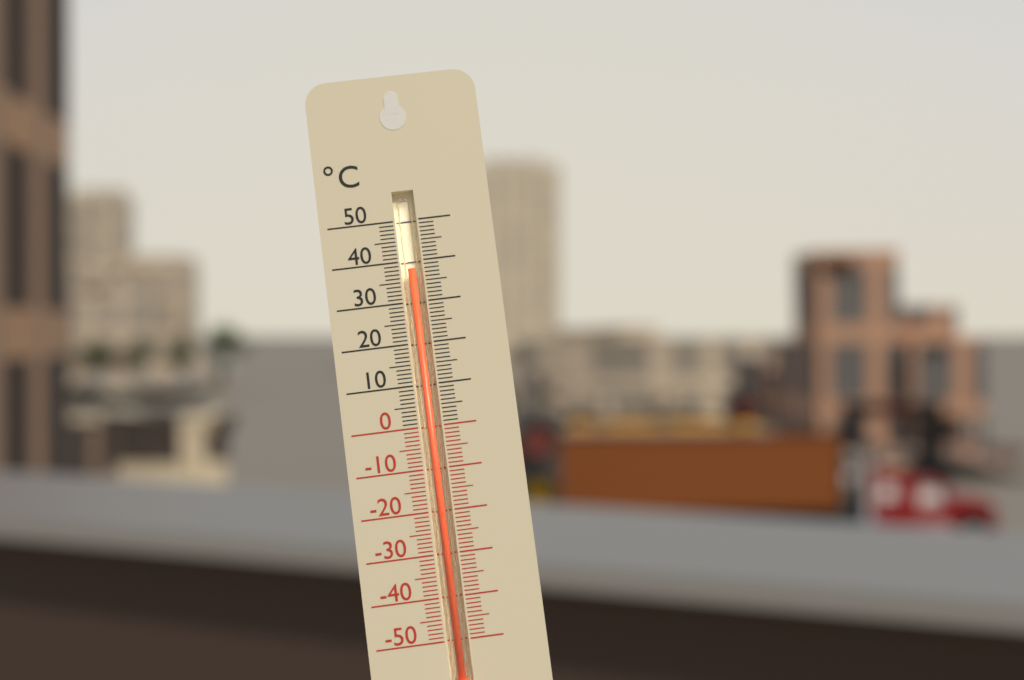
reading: 38 °C
